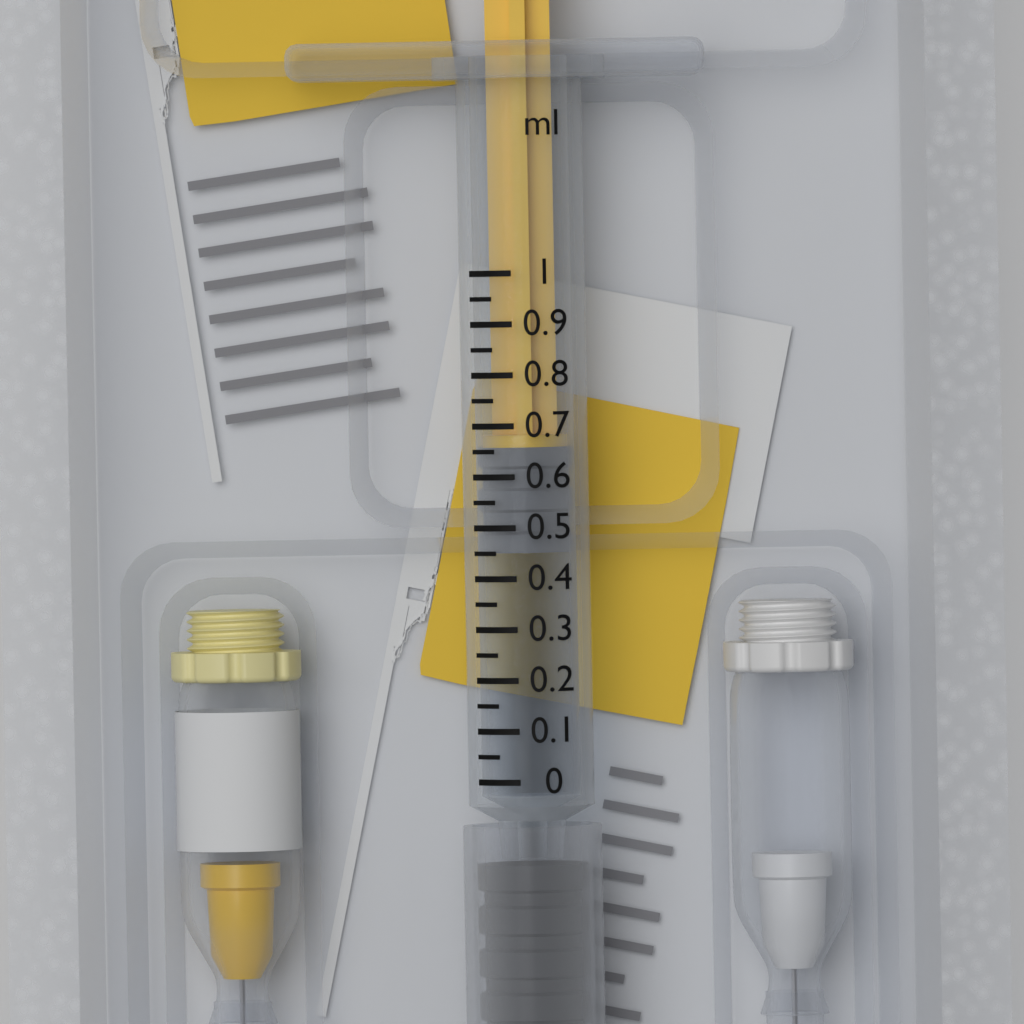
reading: 0.45 ml
